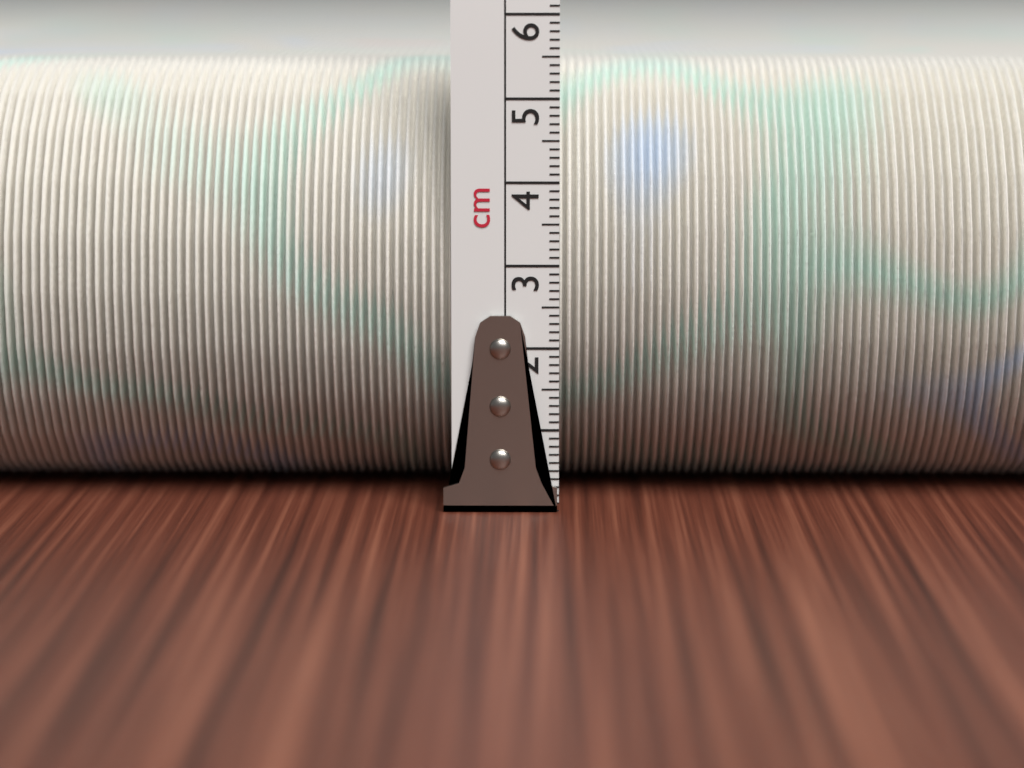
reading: 5.4 cm
